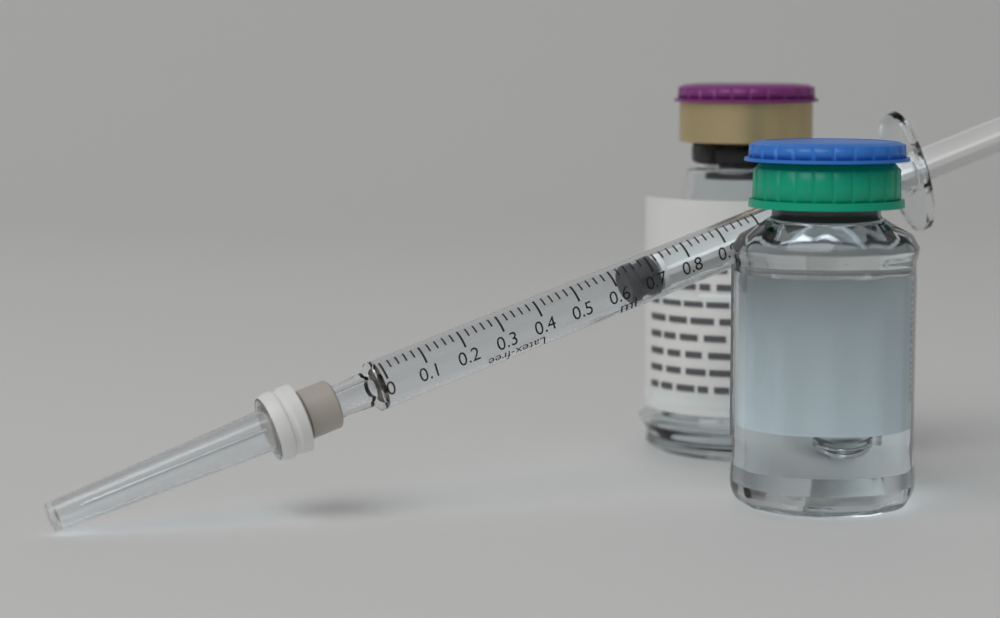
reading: 0.64 ml
